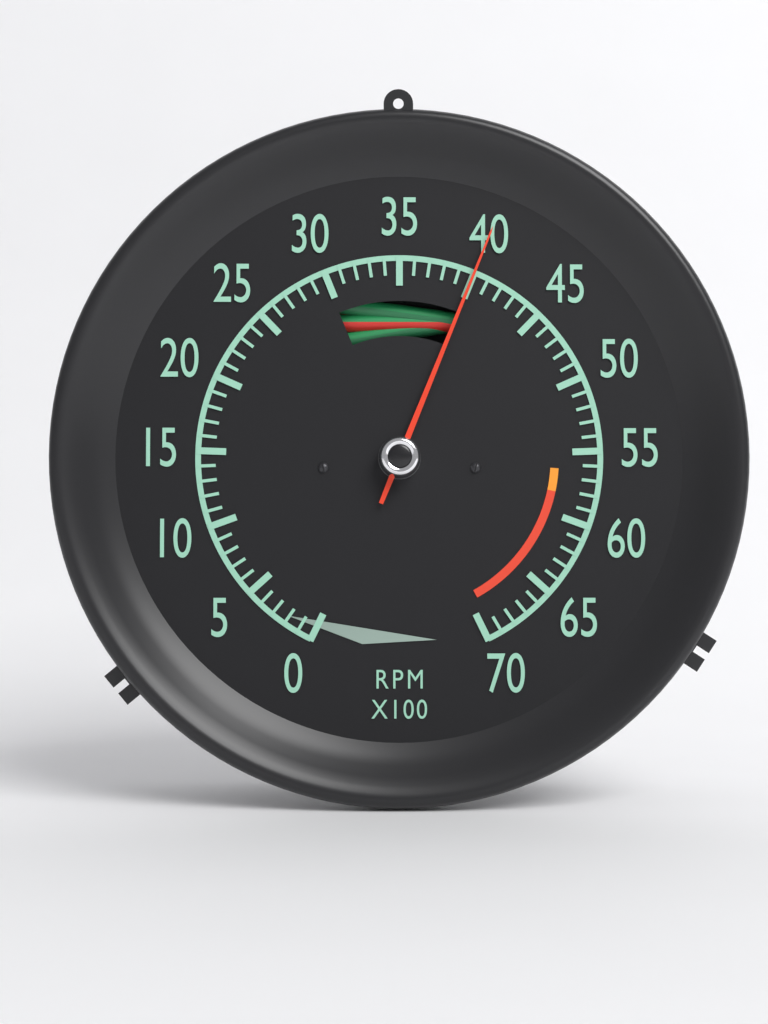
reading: 40 RPM x100
